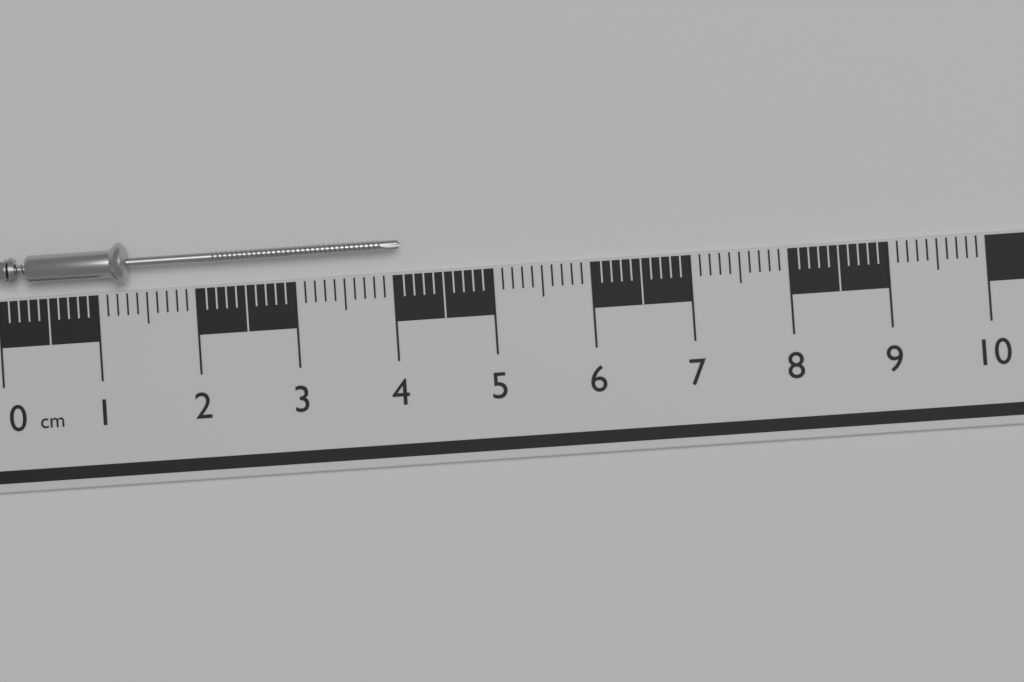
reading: 4.1 cm
